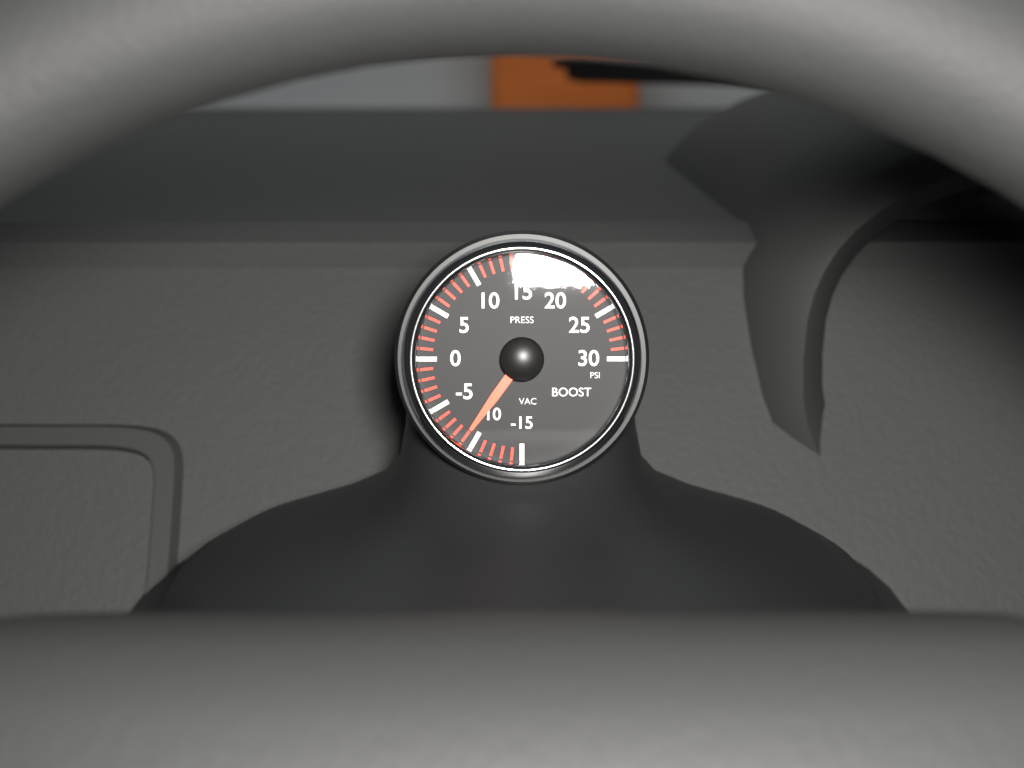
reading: -9 psi
